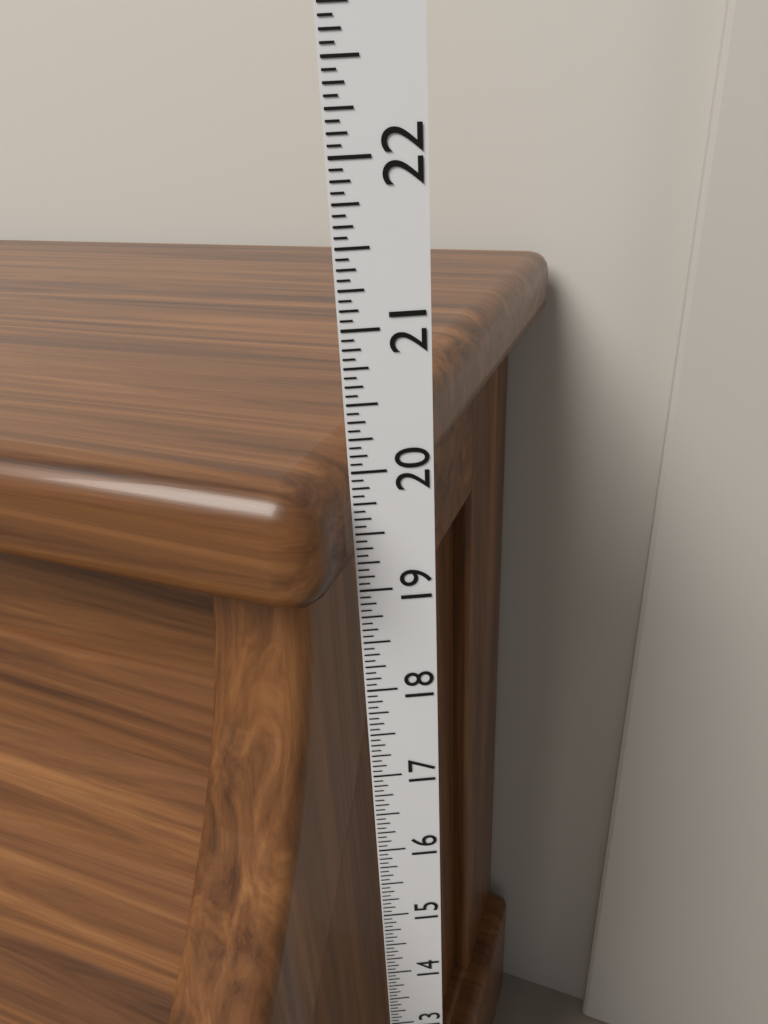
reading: 20.0625 in
